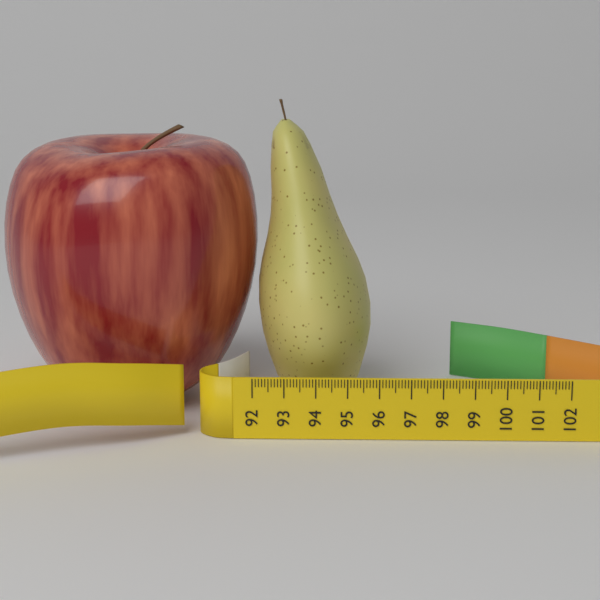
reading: 95.8 (no unit)
